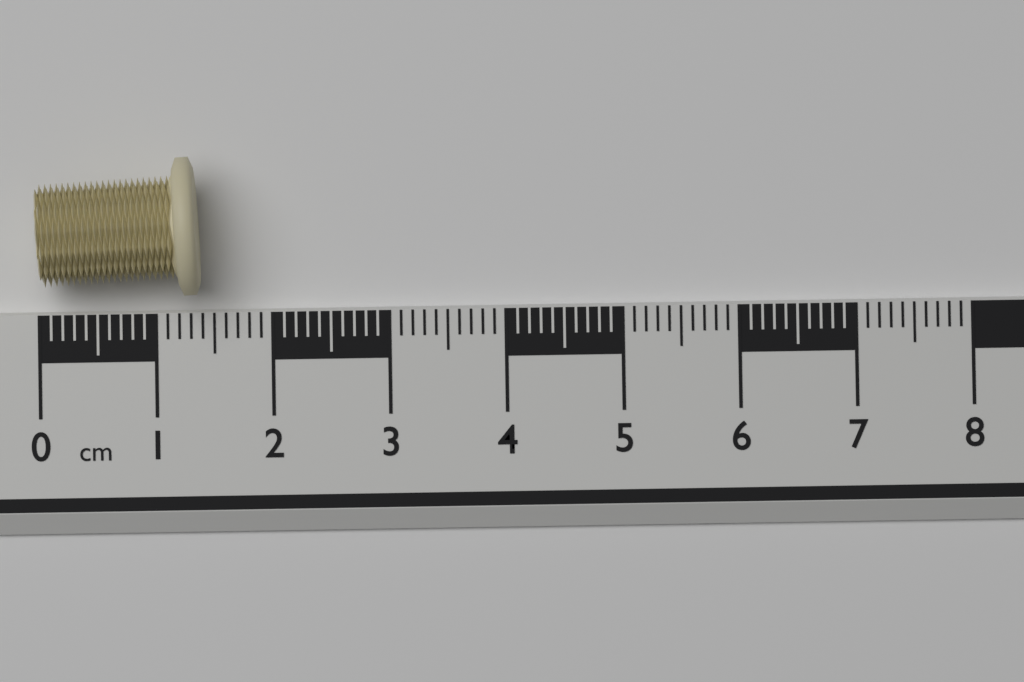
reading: 1.4 cm
